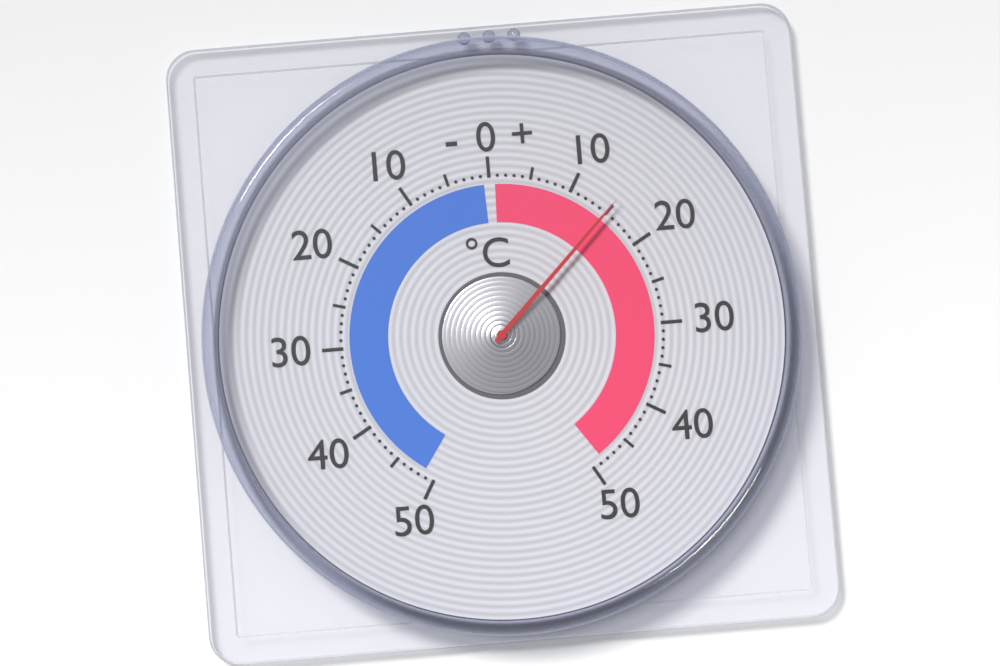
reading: 15 °C
